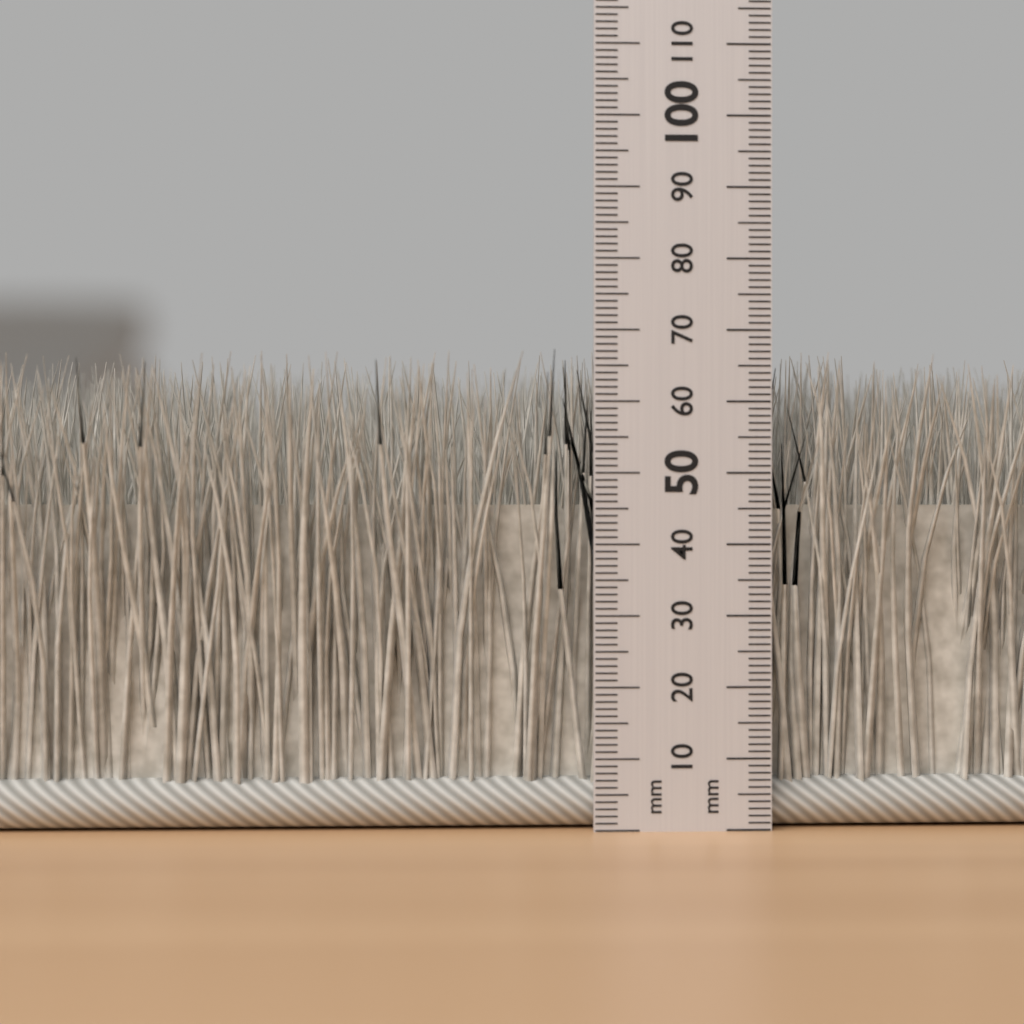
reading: 67 mm
